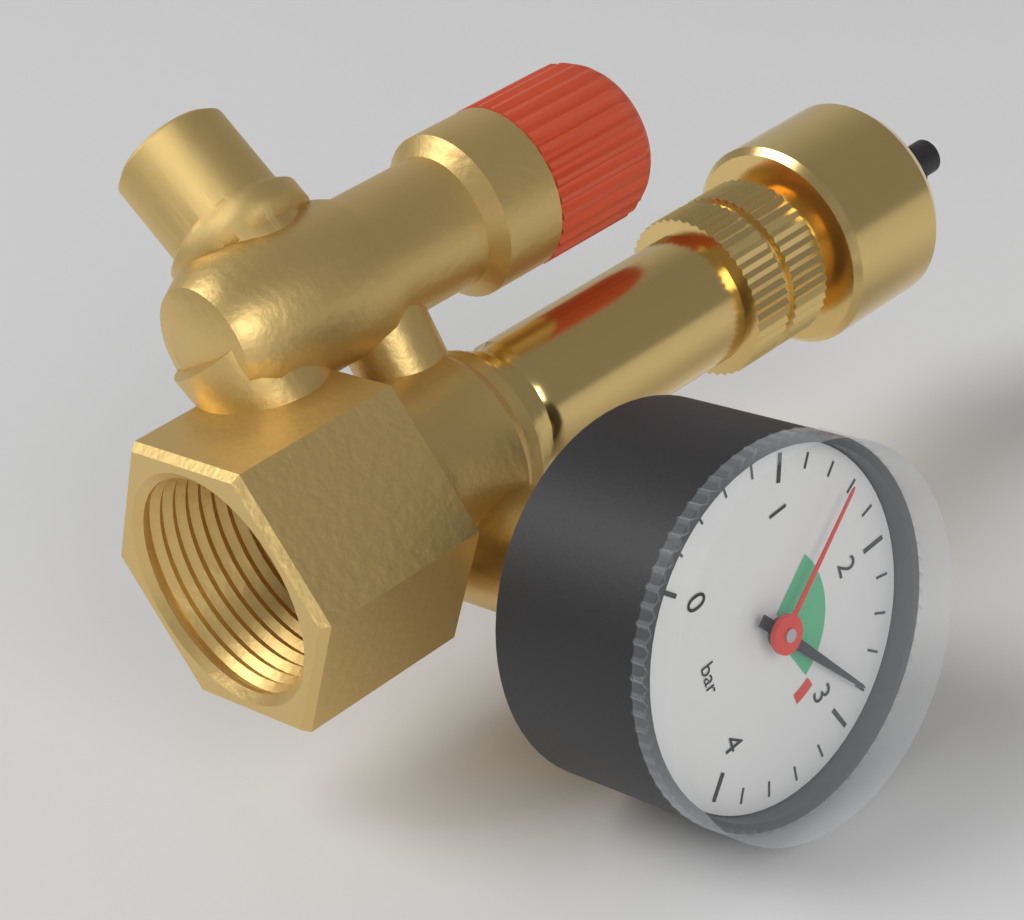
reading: 2.8 bar
